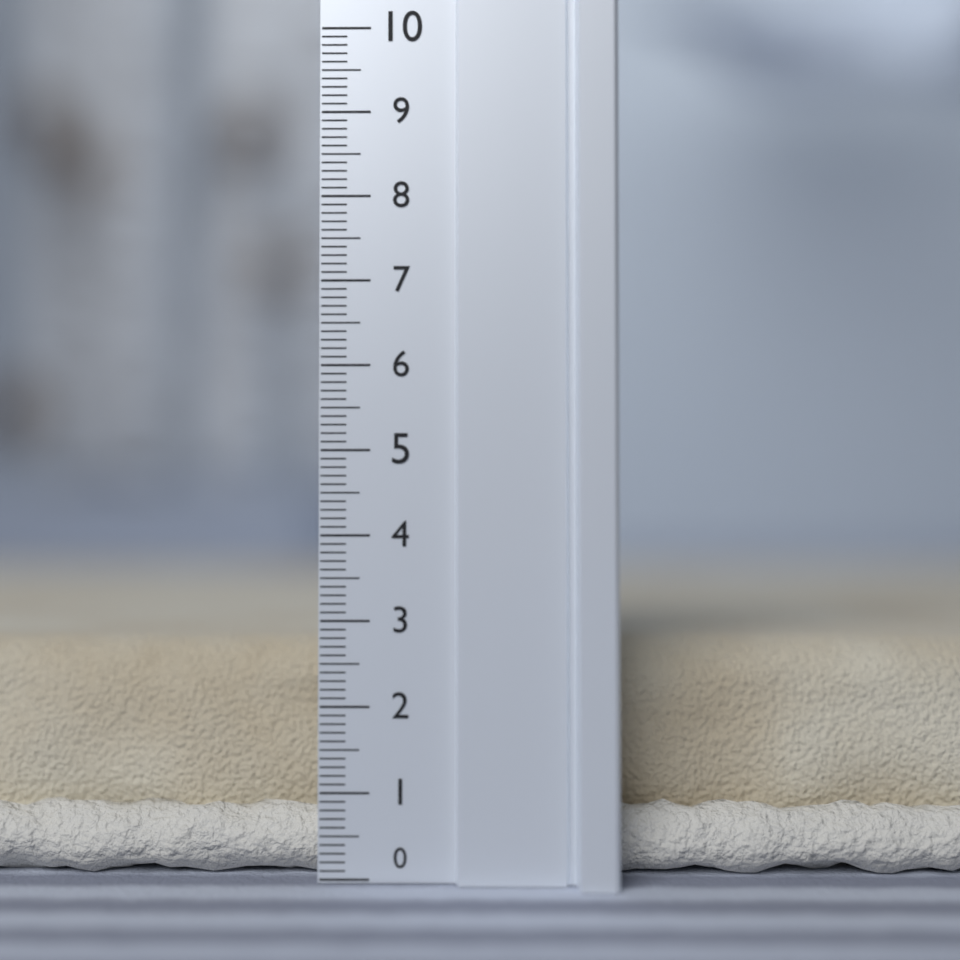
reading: 2.7 (no unit)
